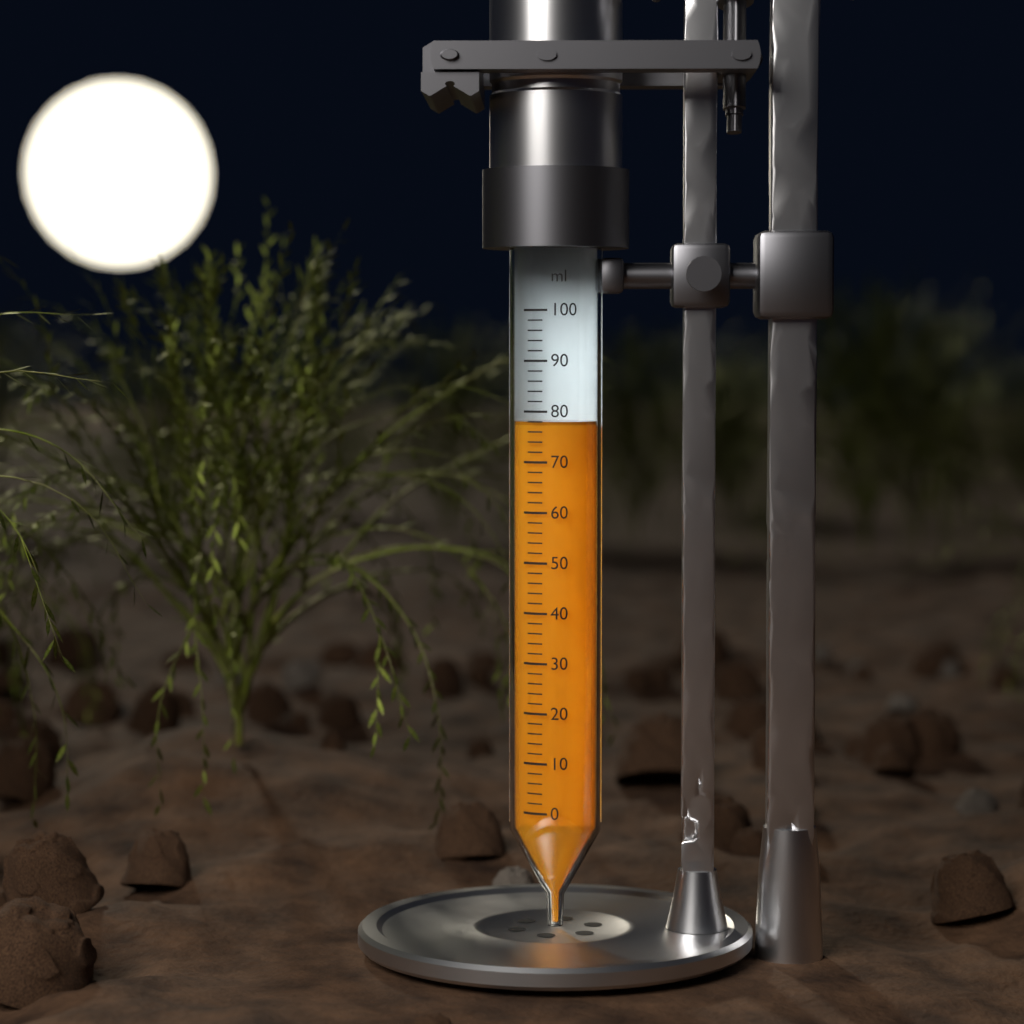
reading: 78 ml
